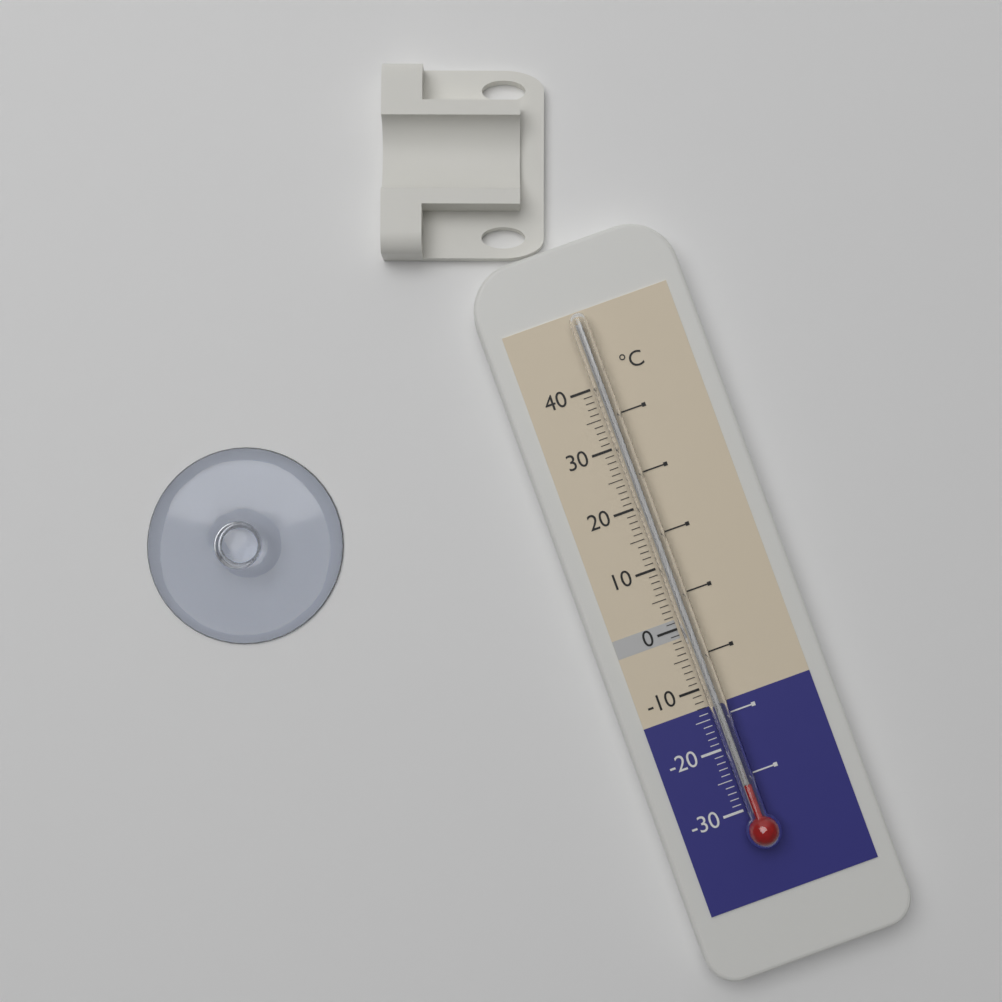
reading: -26 °C
